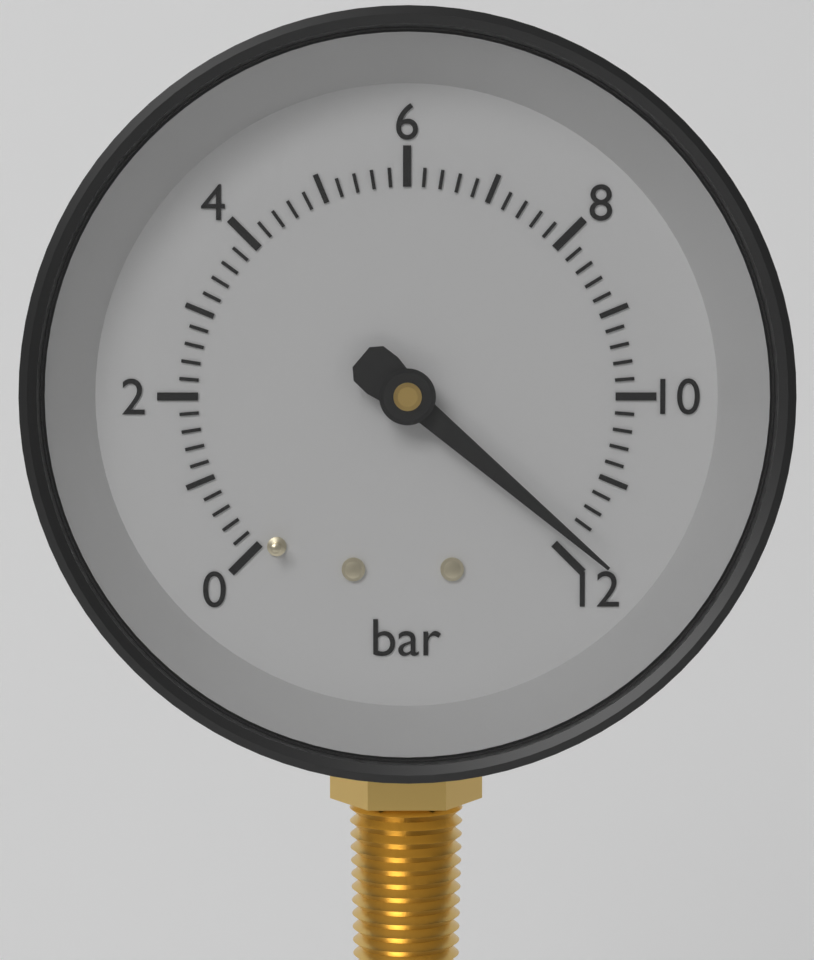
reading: 11.8 bar
